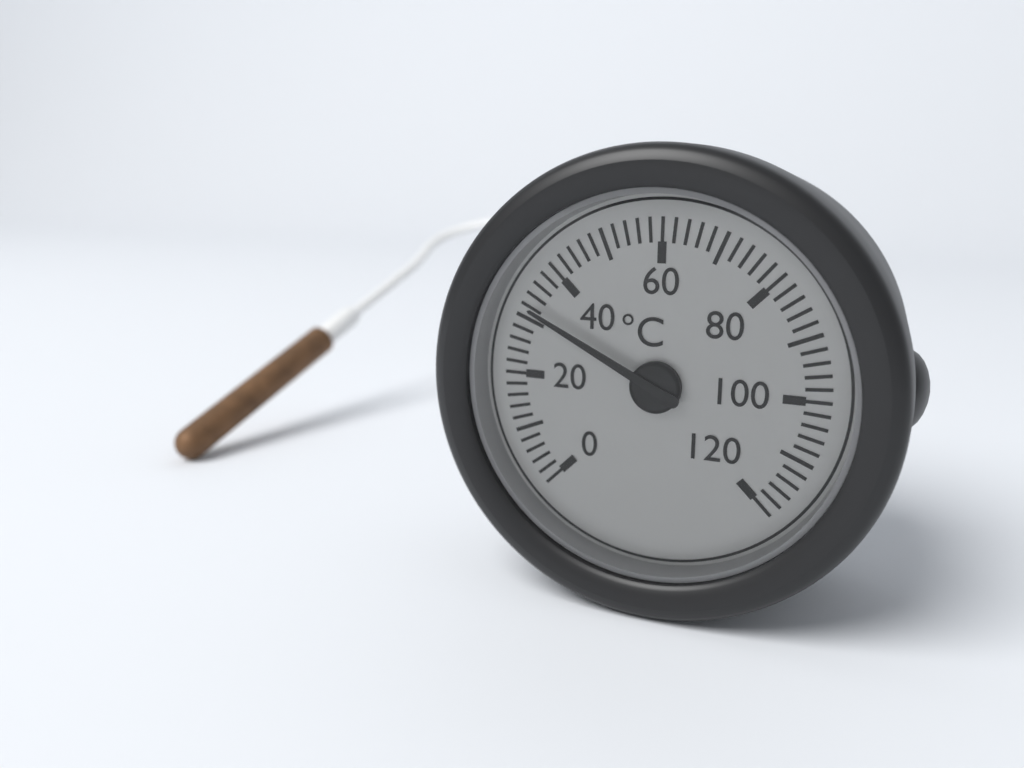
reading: 32 °C
